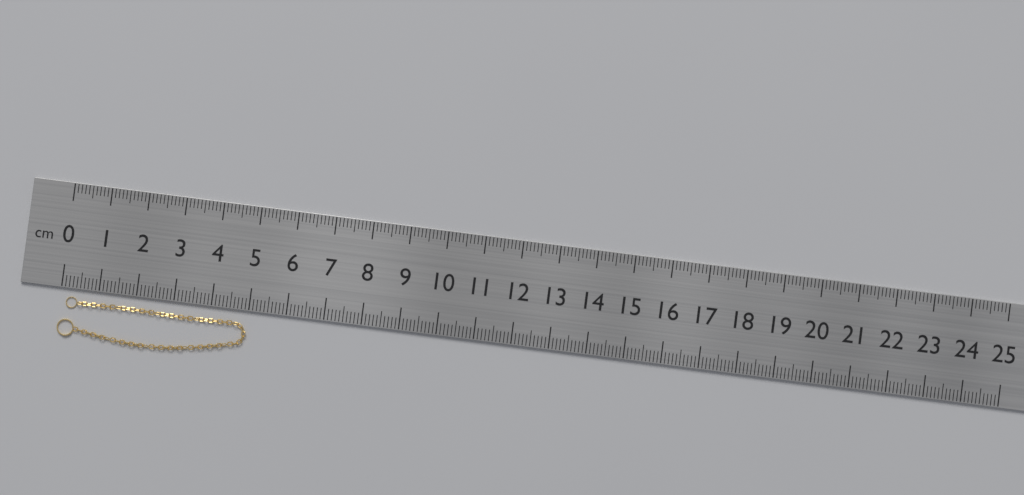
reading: 5.0 cm
